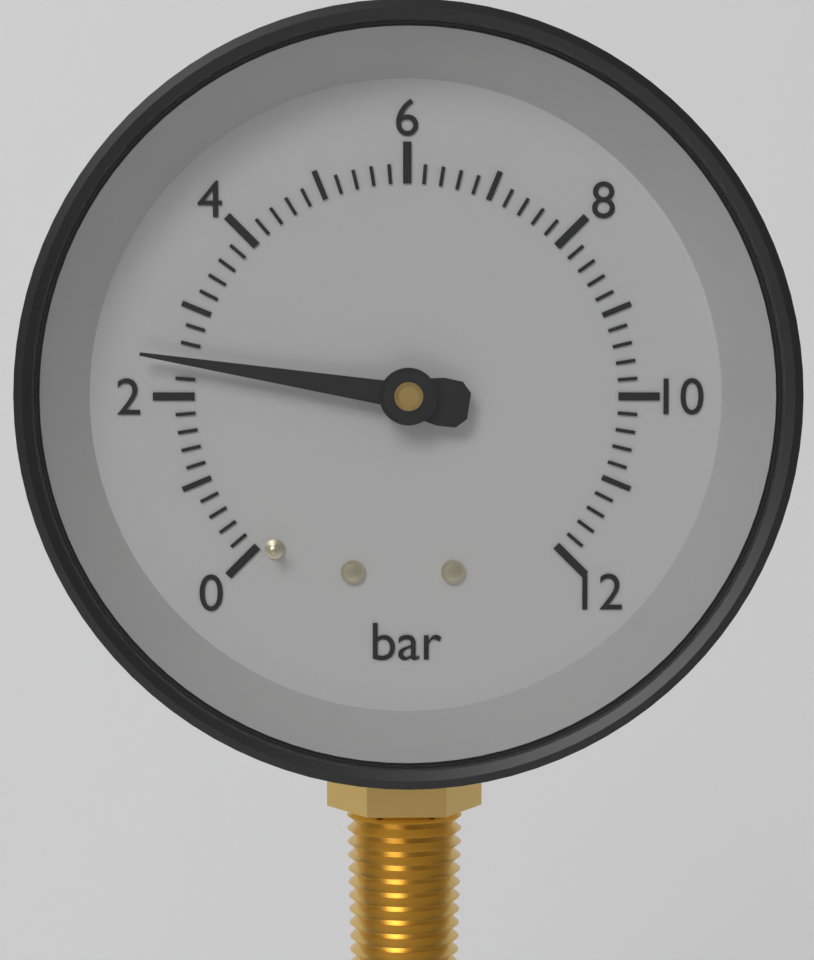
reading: 2.4 bar
